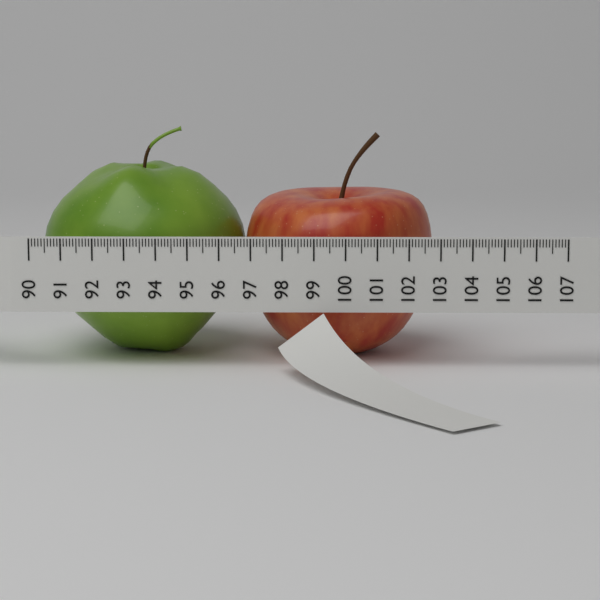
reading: 102.9 (no unit)
